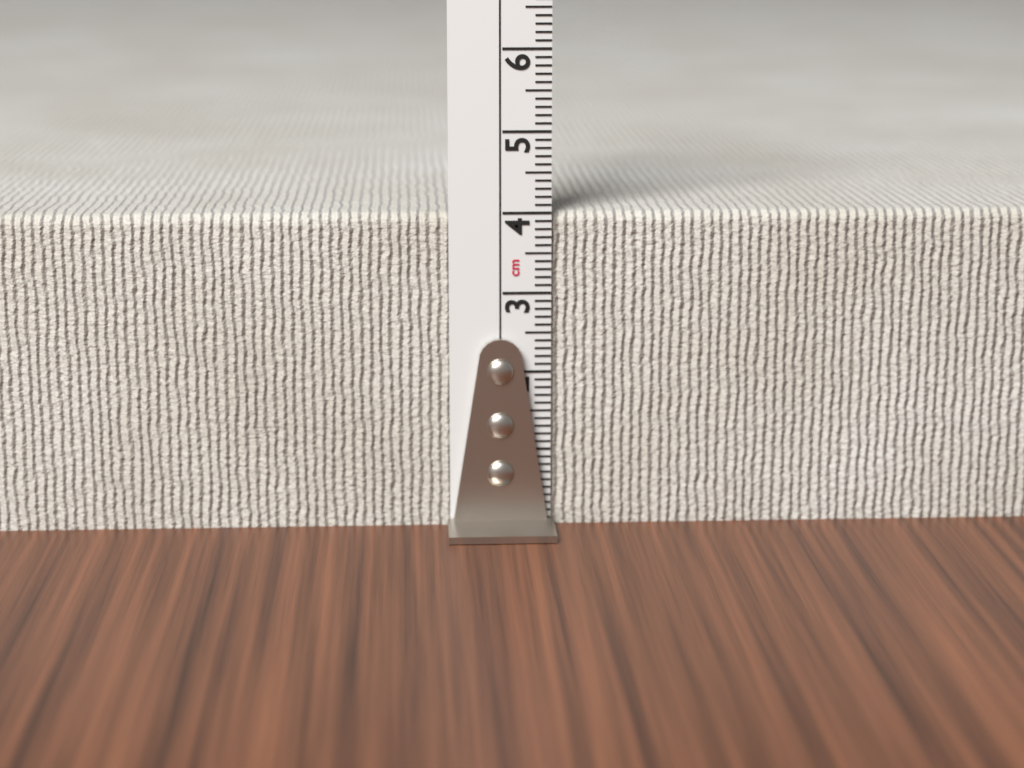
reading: 4.0 cm
